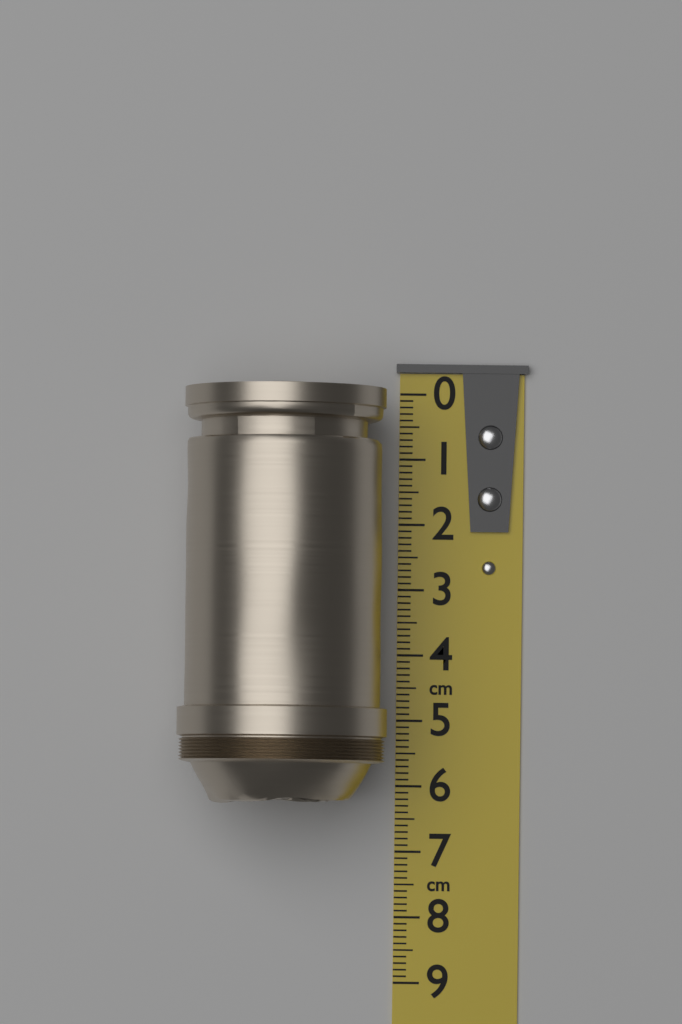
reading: 6.3 cm
